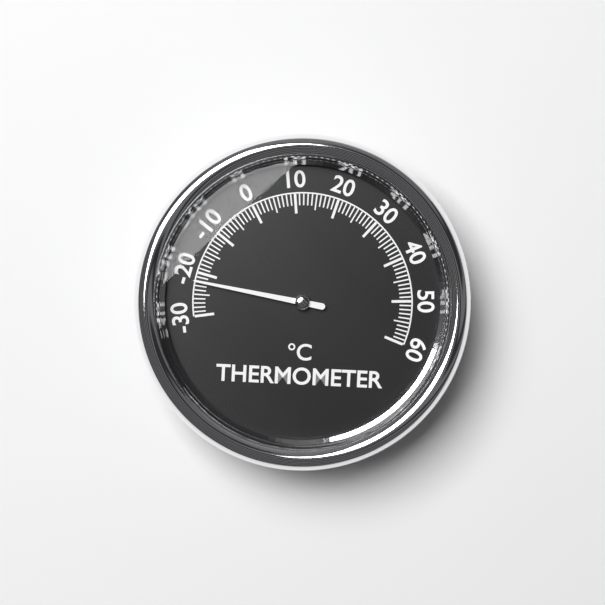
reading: -22 °C
